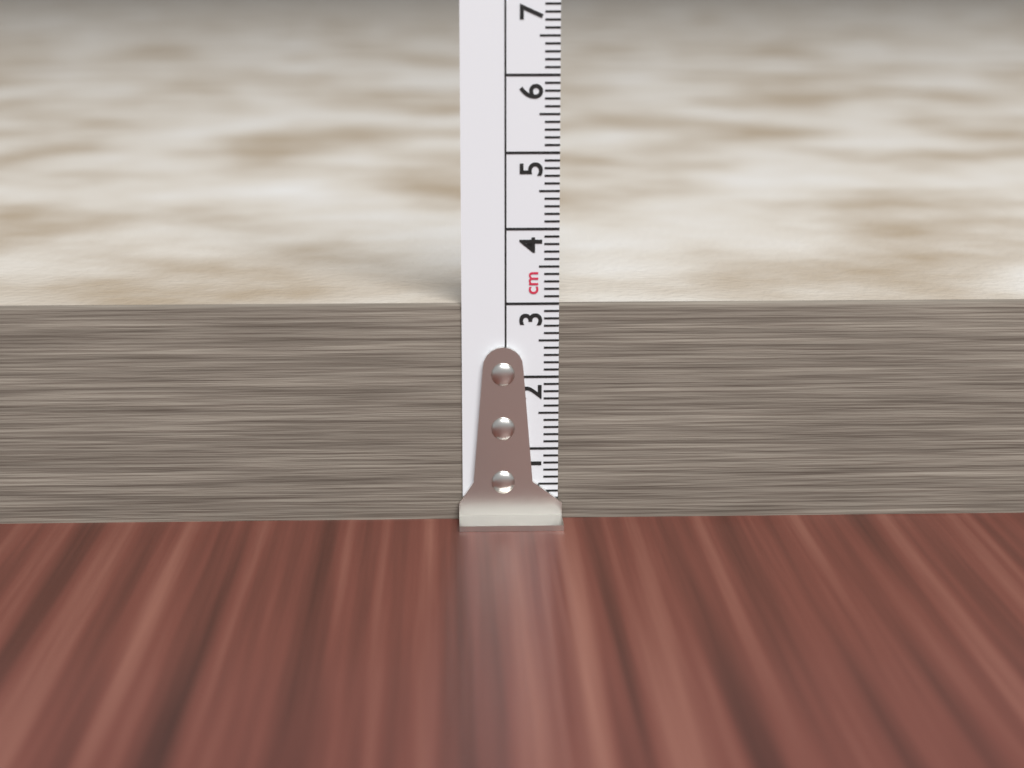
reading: 3.0 cm
